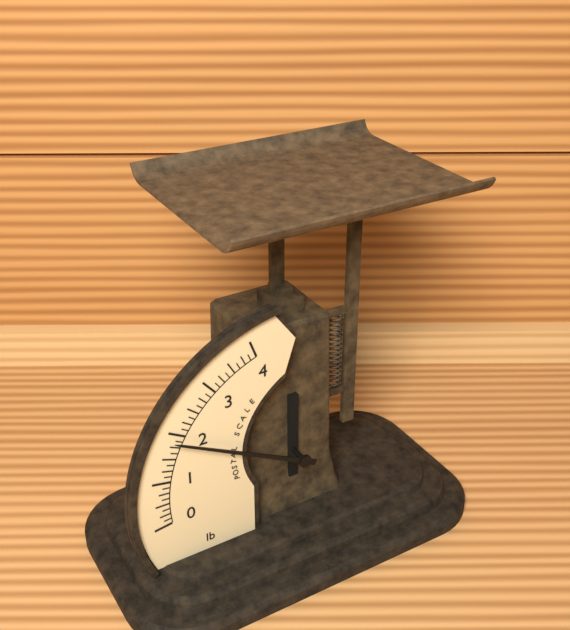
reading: 1.875 lb
